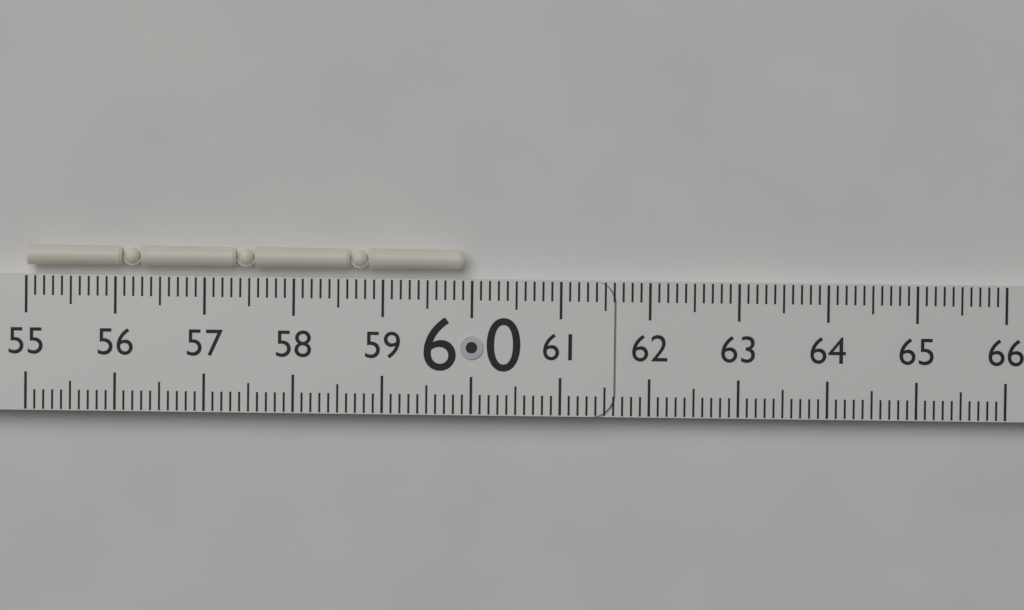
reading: 59.9 (no unit)
